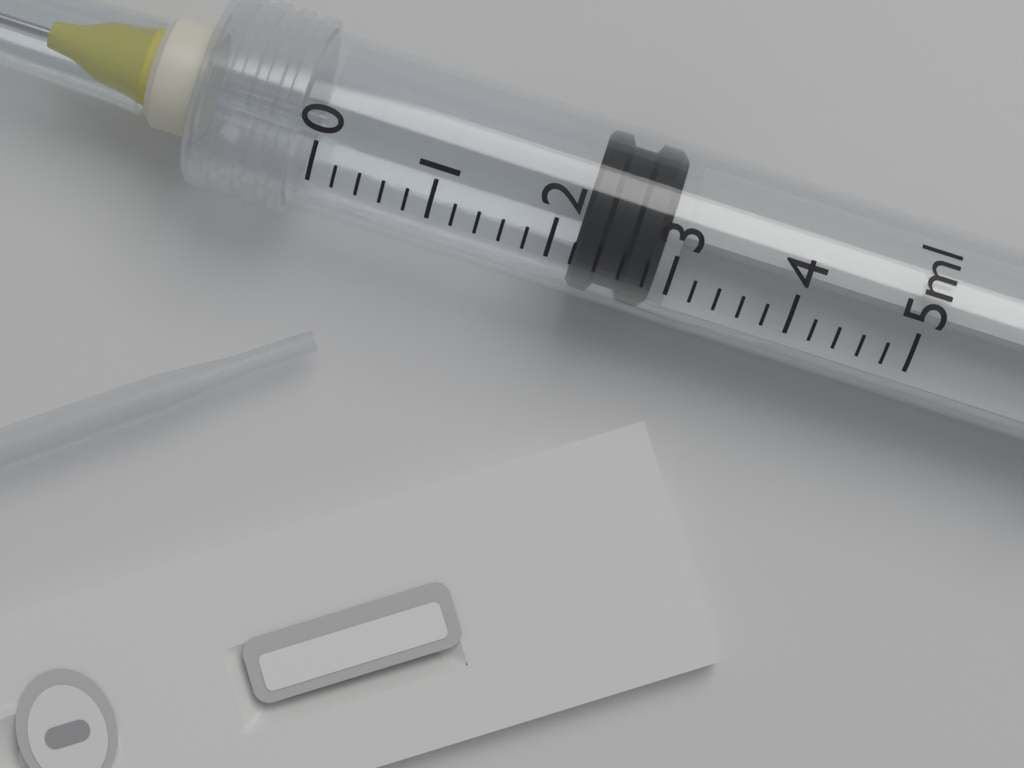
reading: 2.2 ml
